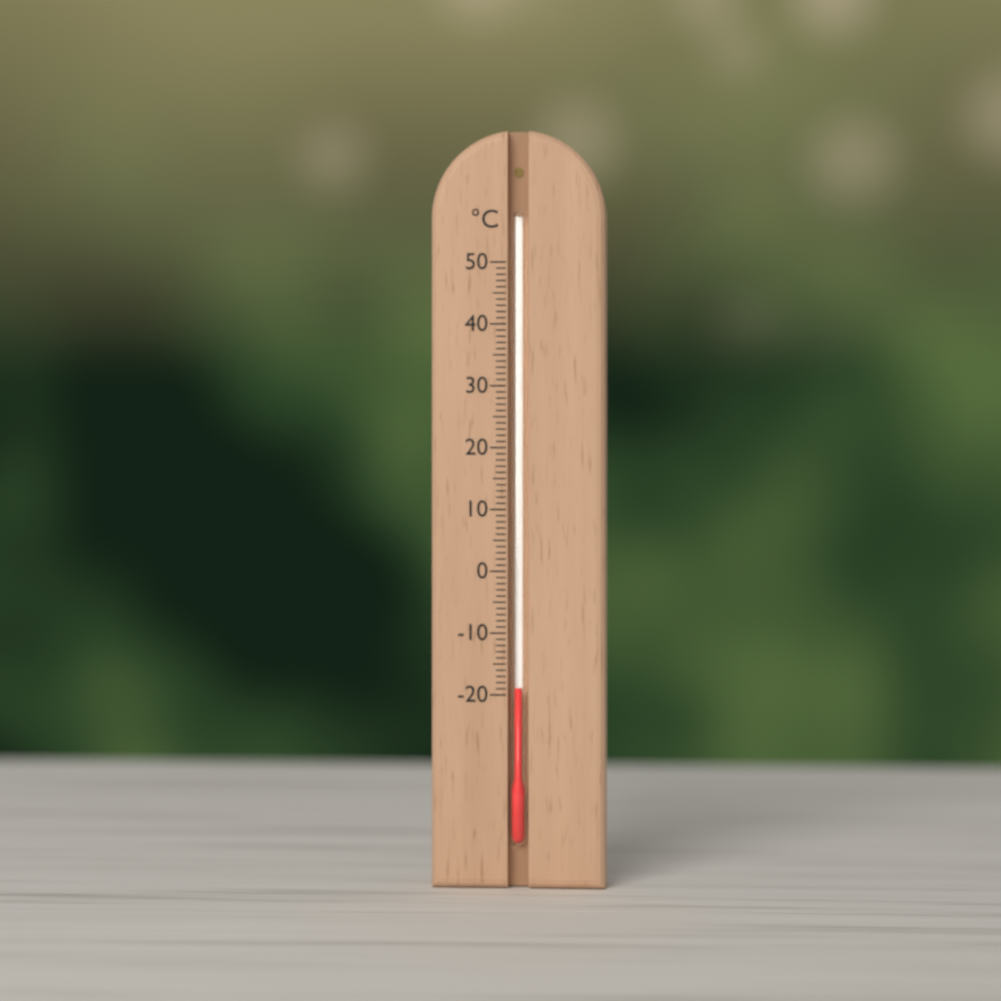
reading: -19 °C
